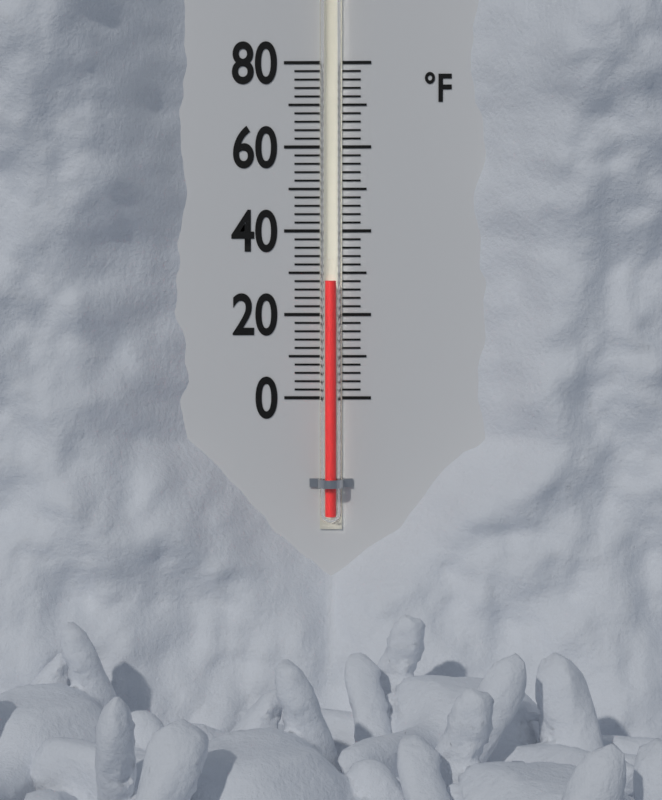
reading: 28 °F
